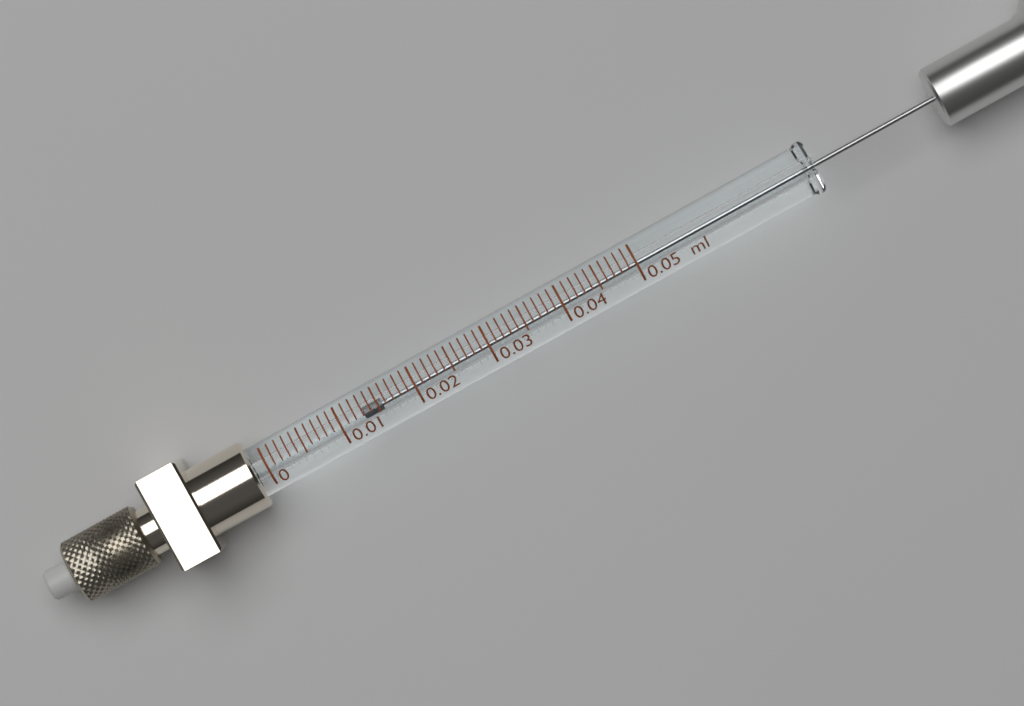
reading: 0.013 ml
